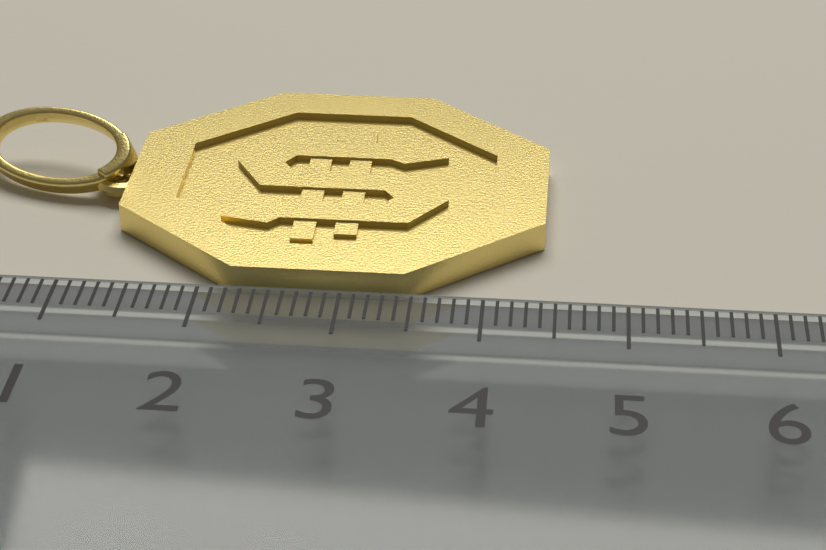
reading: 4.4 cm
